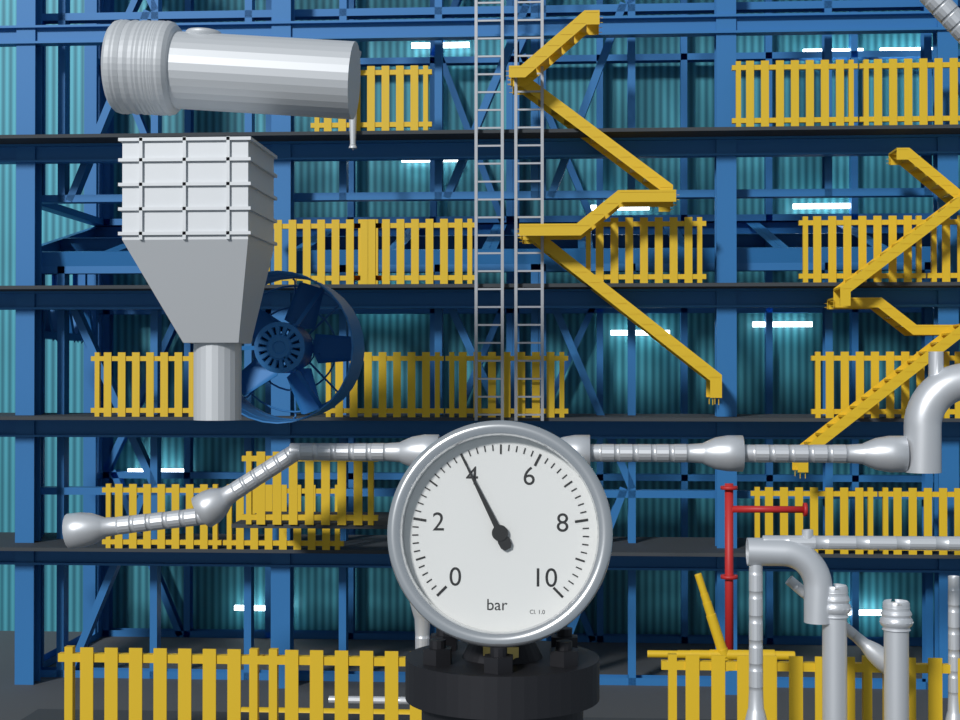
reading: 4.0 bar
